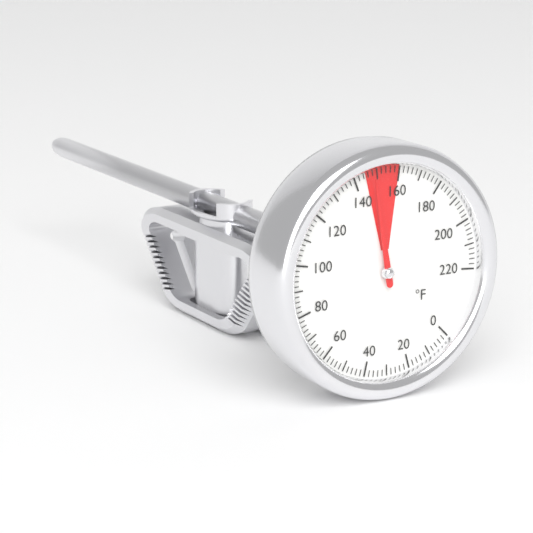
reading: 148 °F
